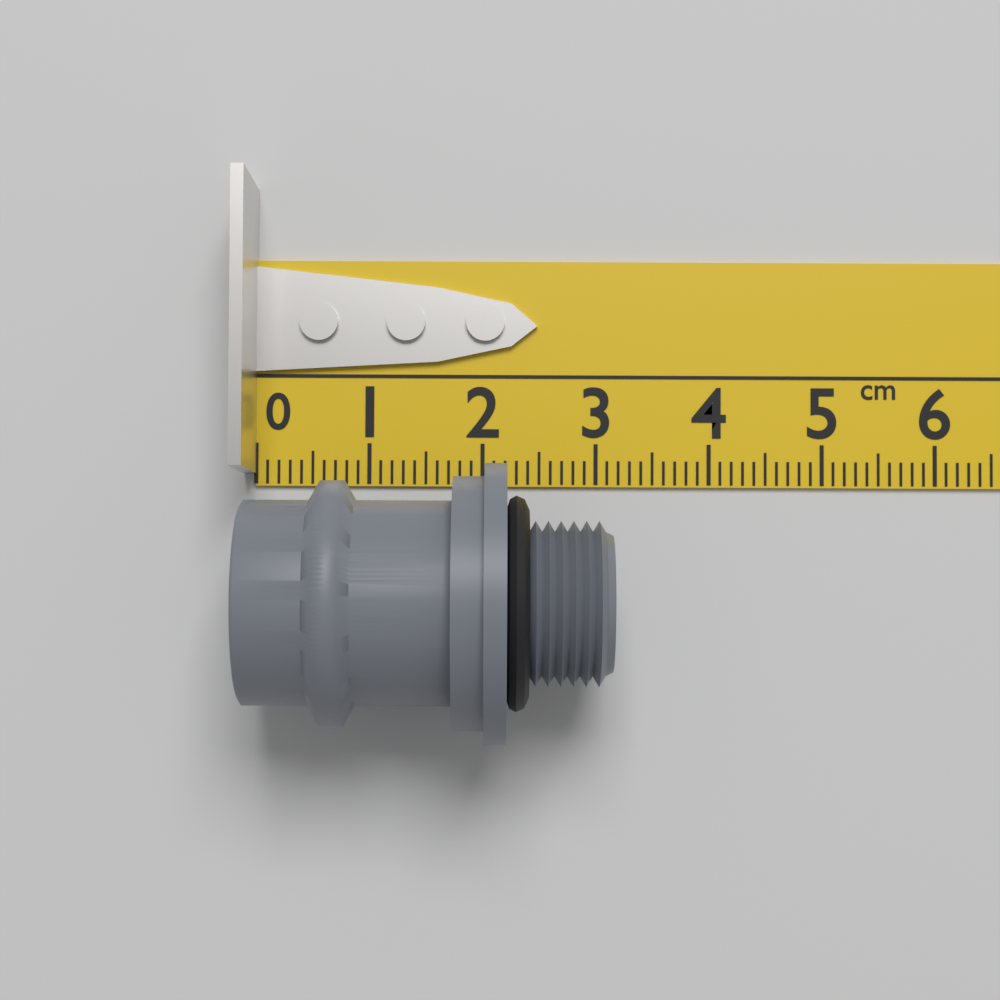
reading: 3.1 cm
